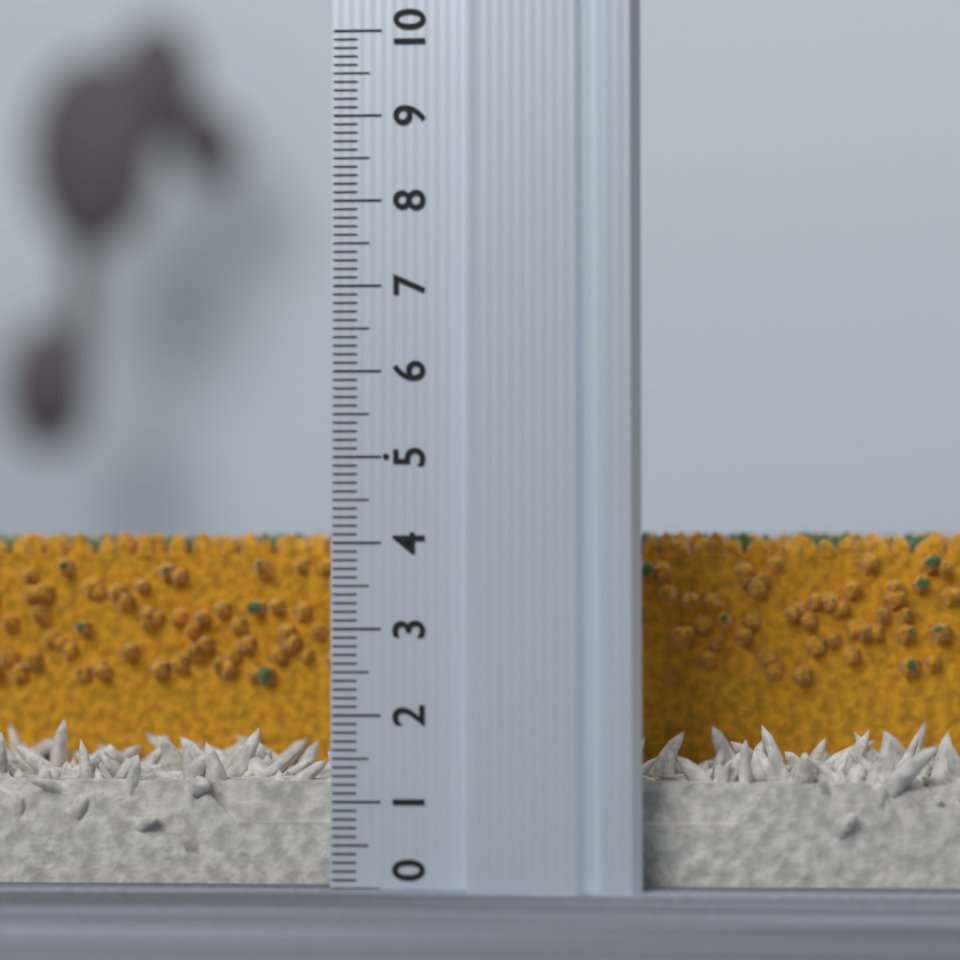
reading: 4.2 (no unit)
